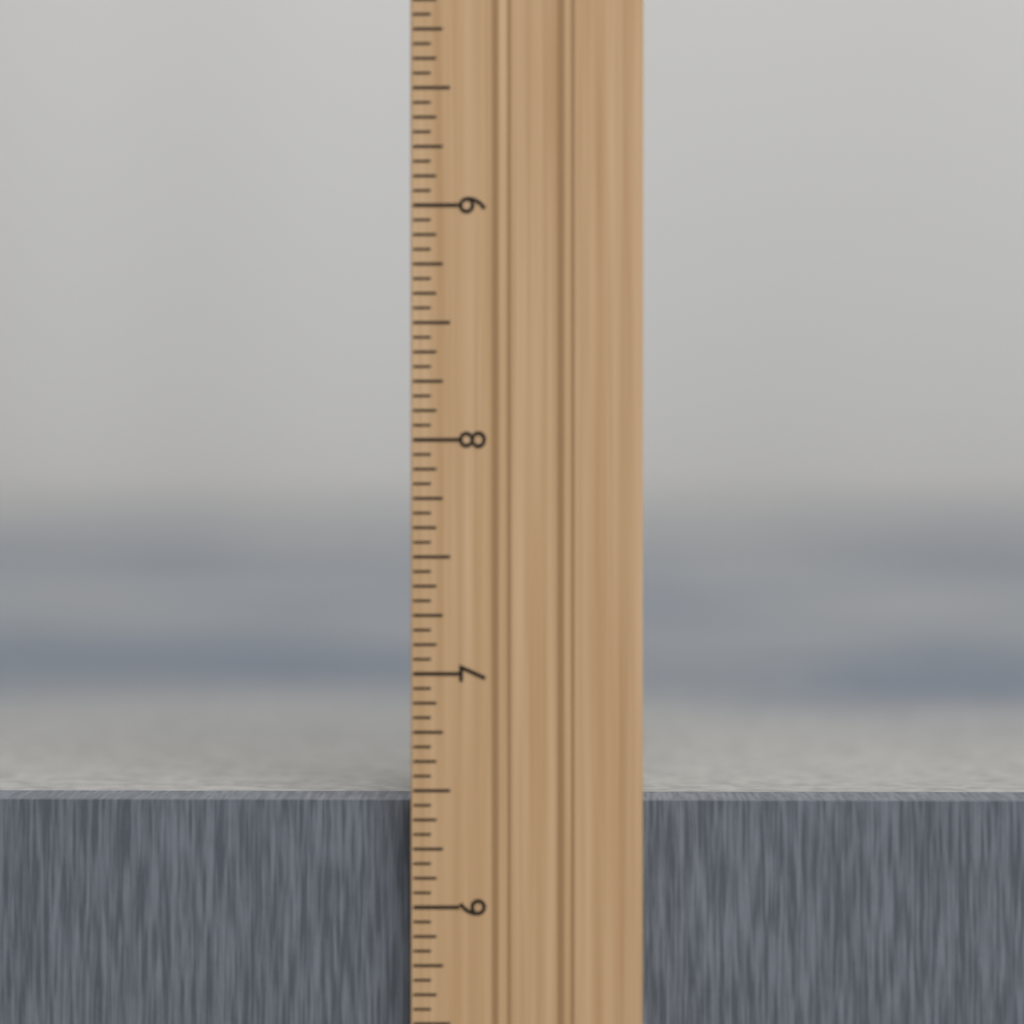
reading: 6.4375 in
